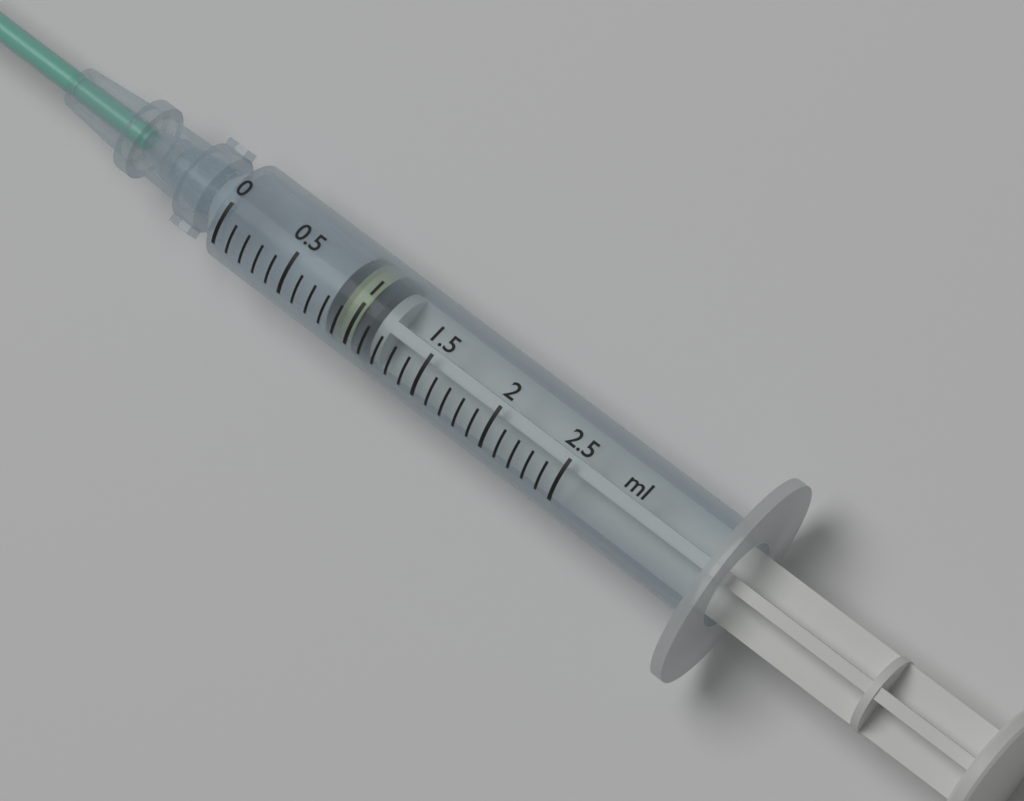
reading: 0.8 ml
